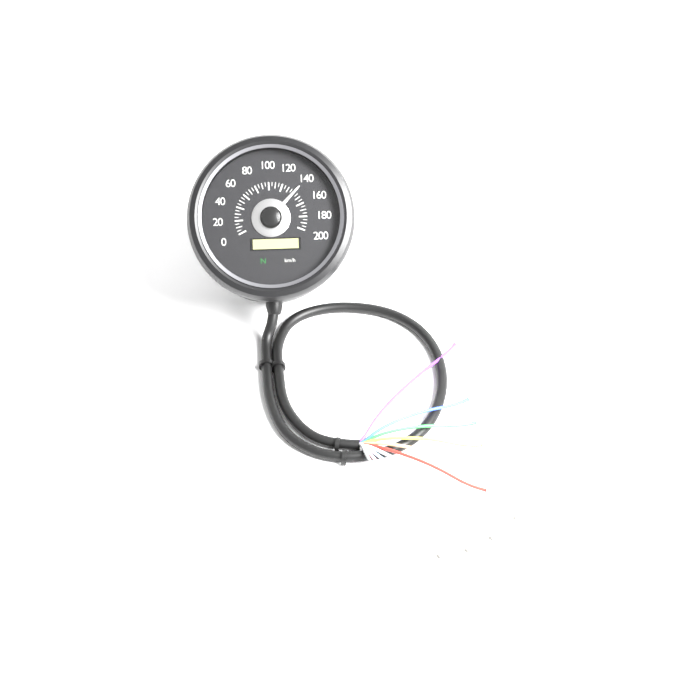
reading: 140 km/h
